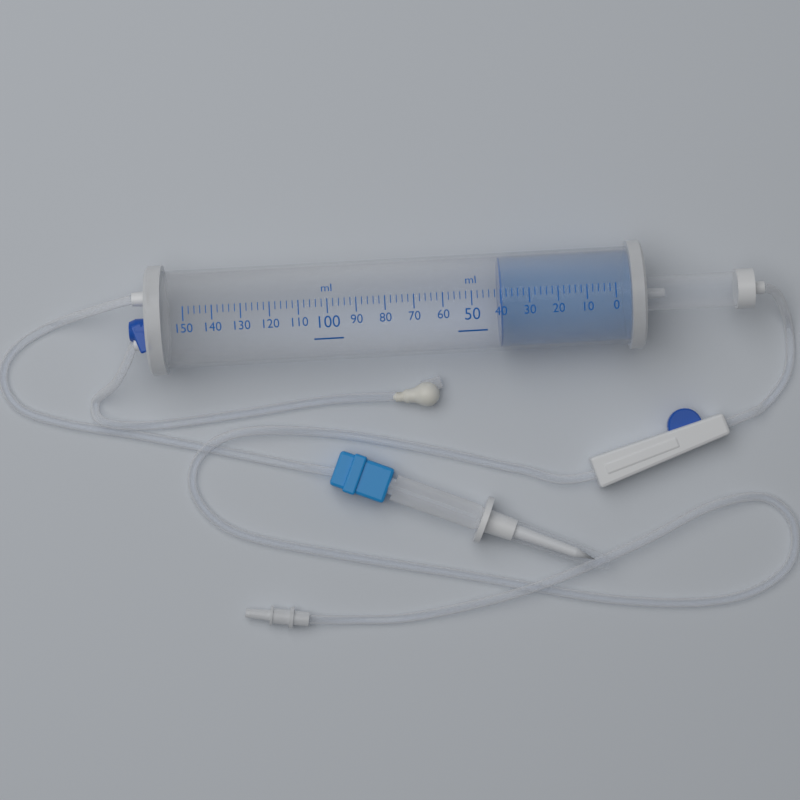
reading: 40 ml
